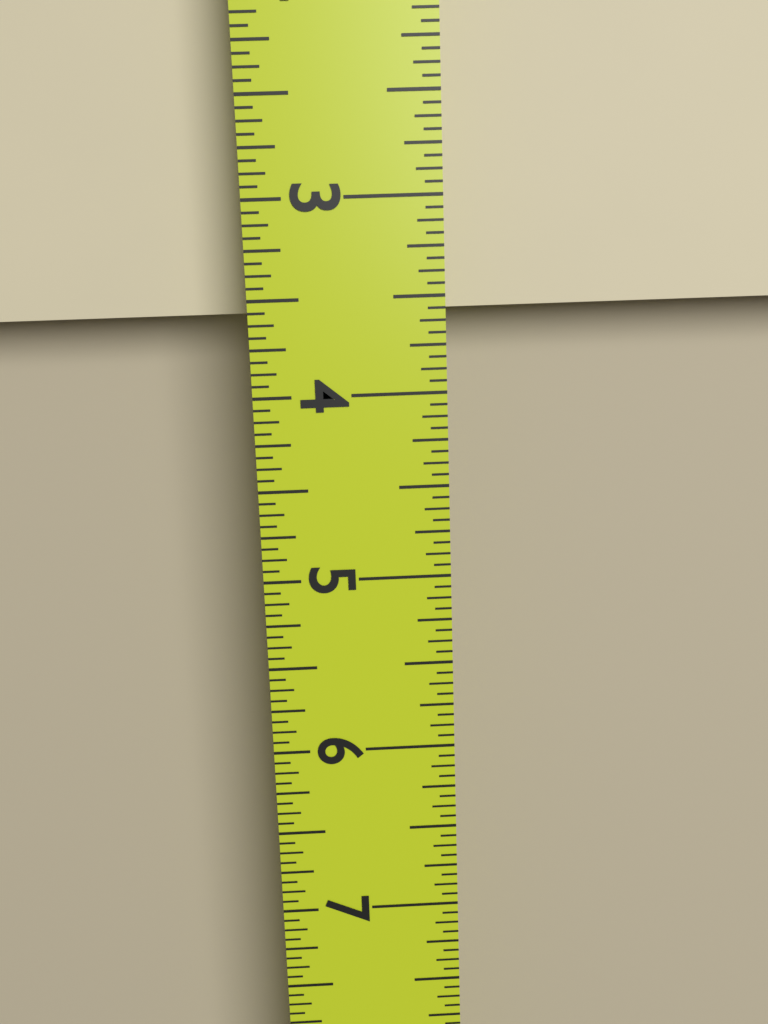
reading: 3.5625 in
